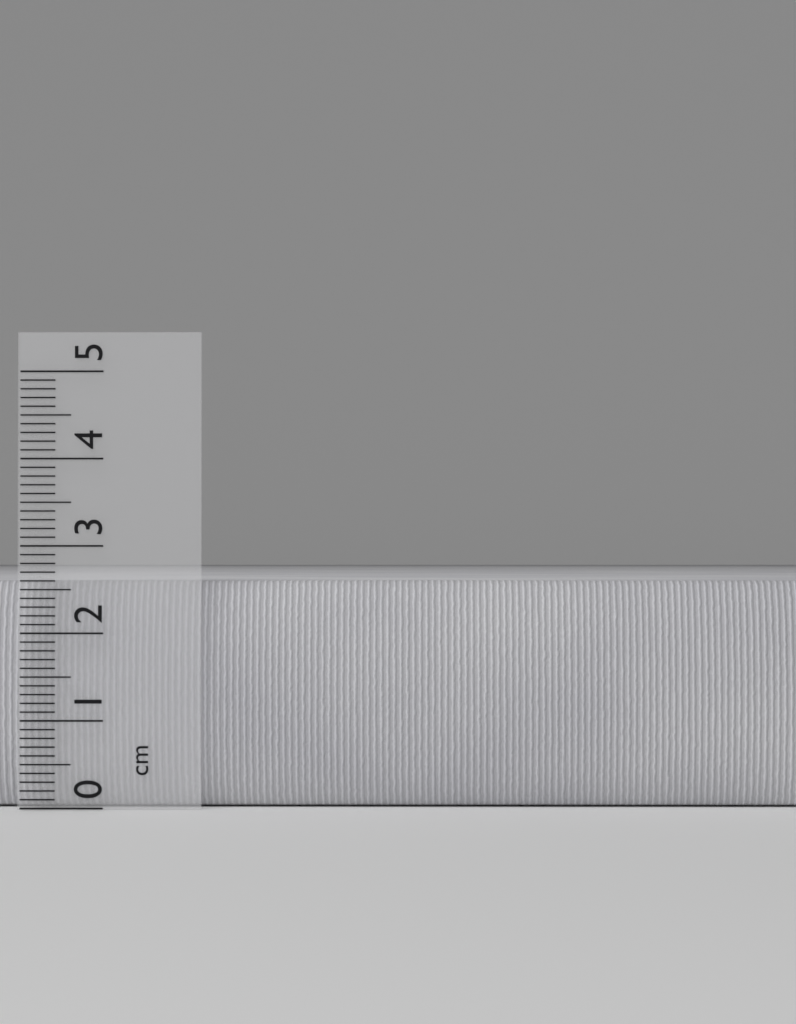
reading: 2.6 cm
